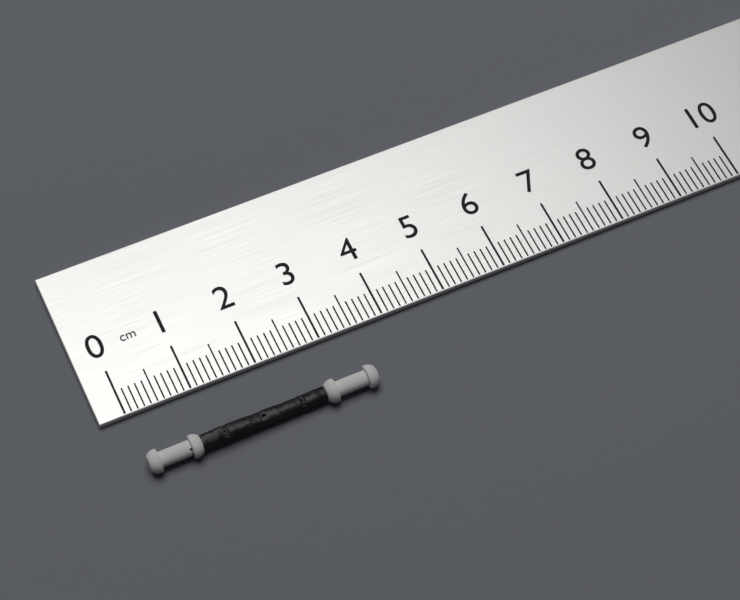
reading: 3.5 cm
